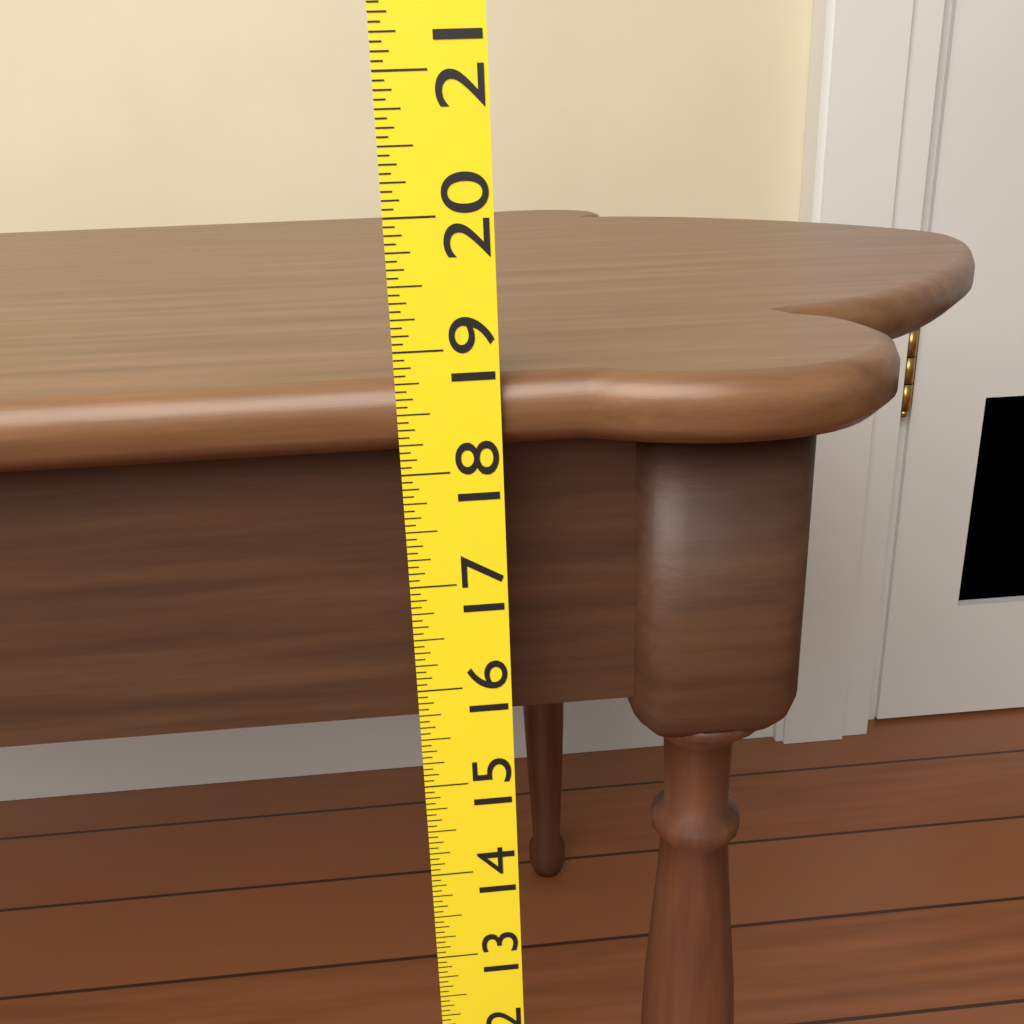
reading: 18.7500 (no unit)
